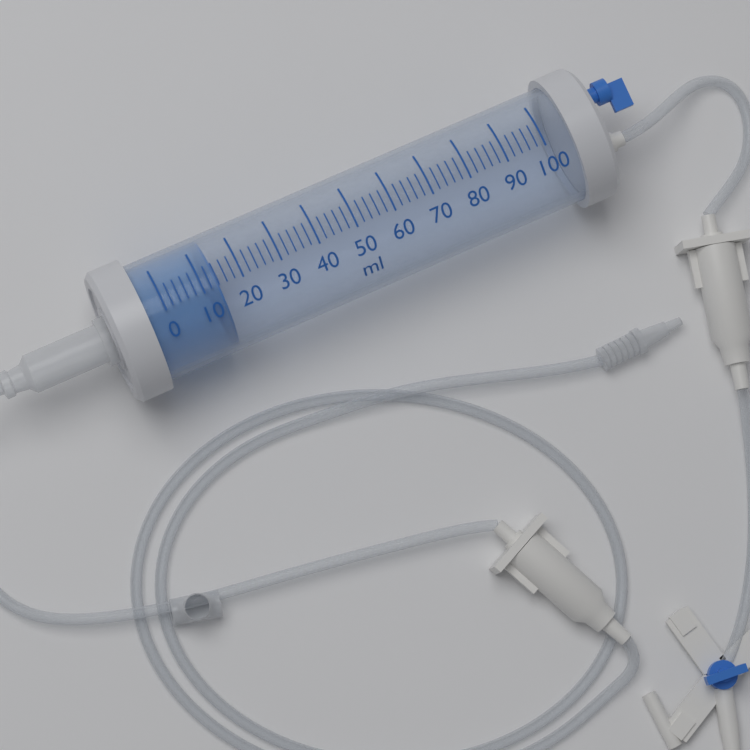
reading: 14 ml
